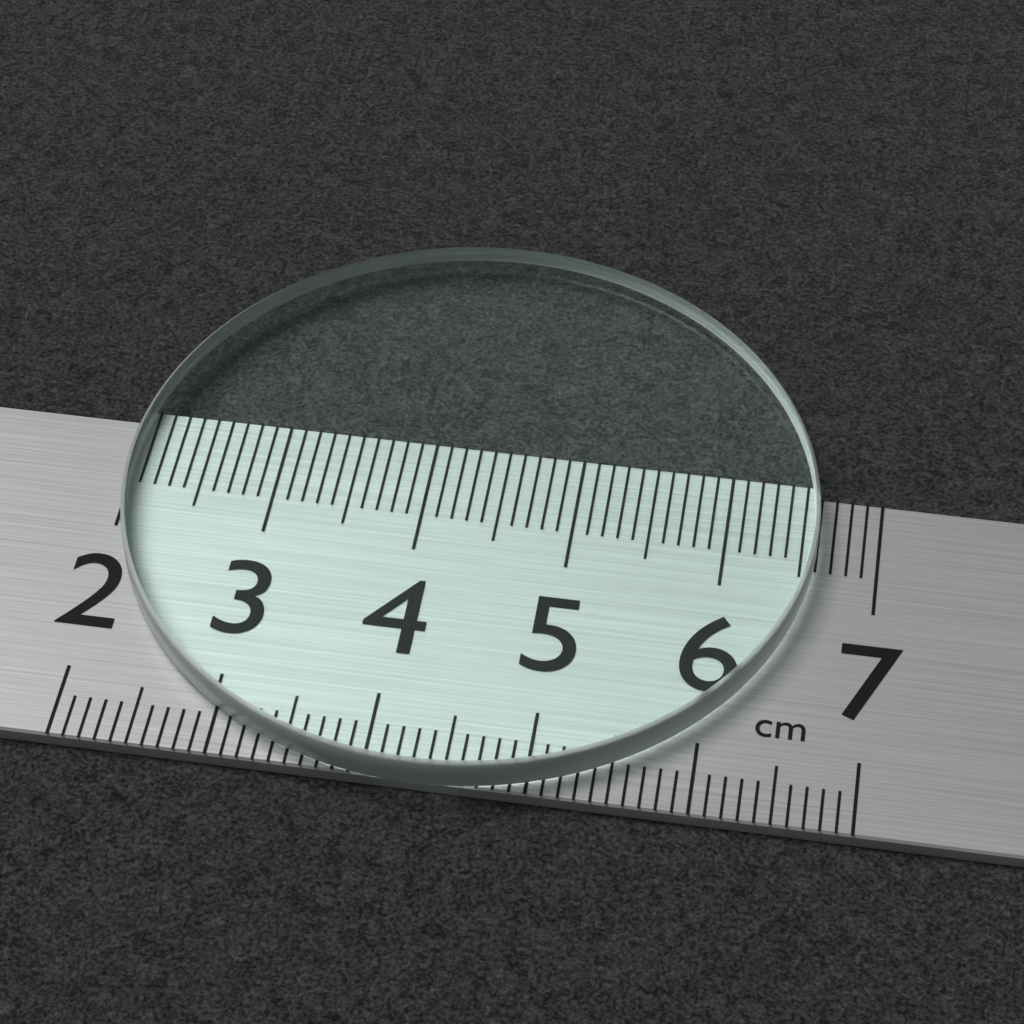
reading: 6.6 cm
